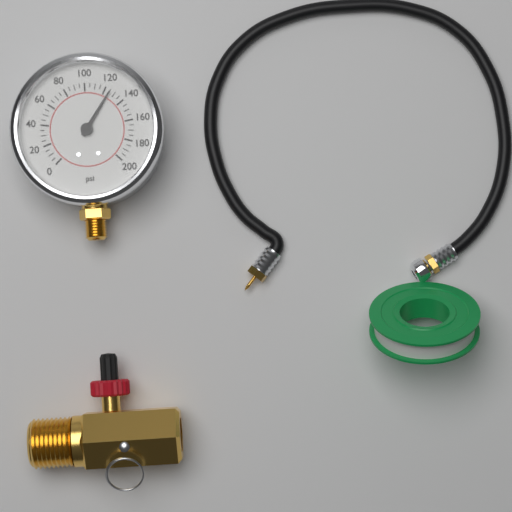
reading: 125 psi
